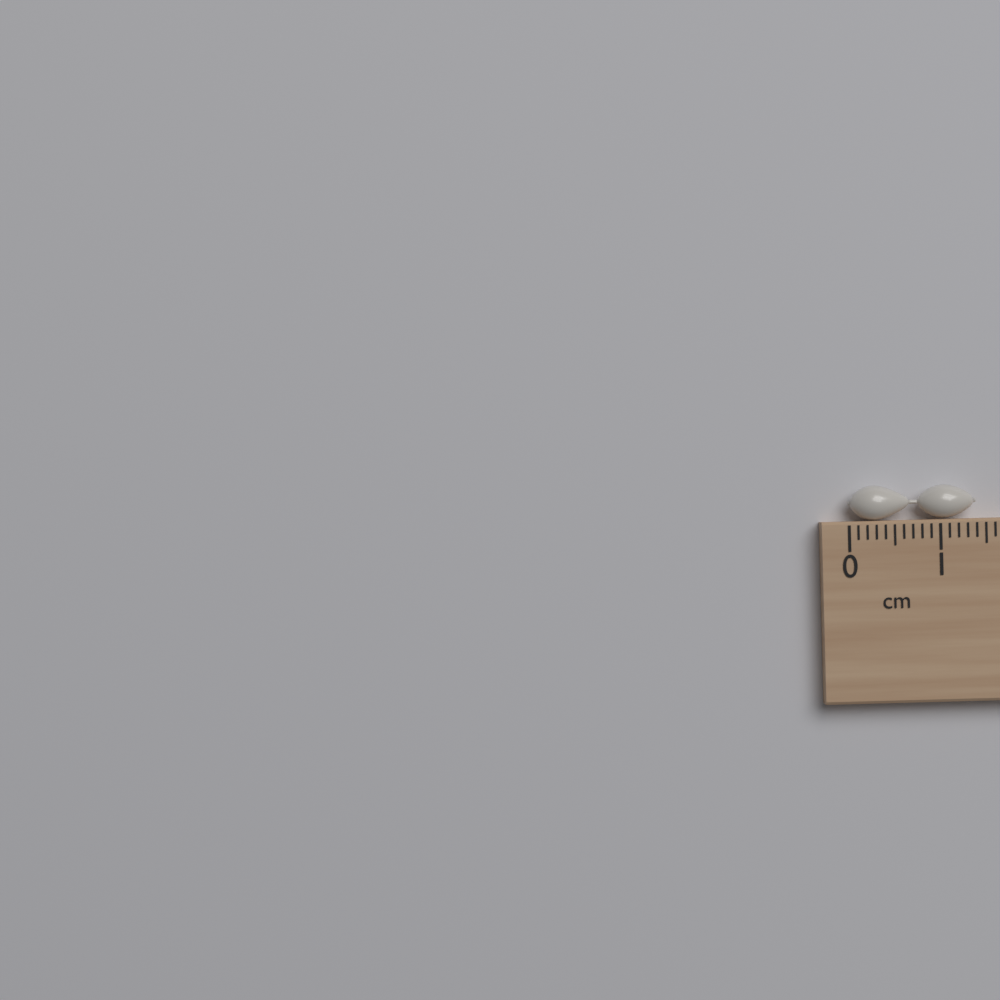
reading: 1.4 cm
